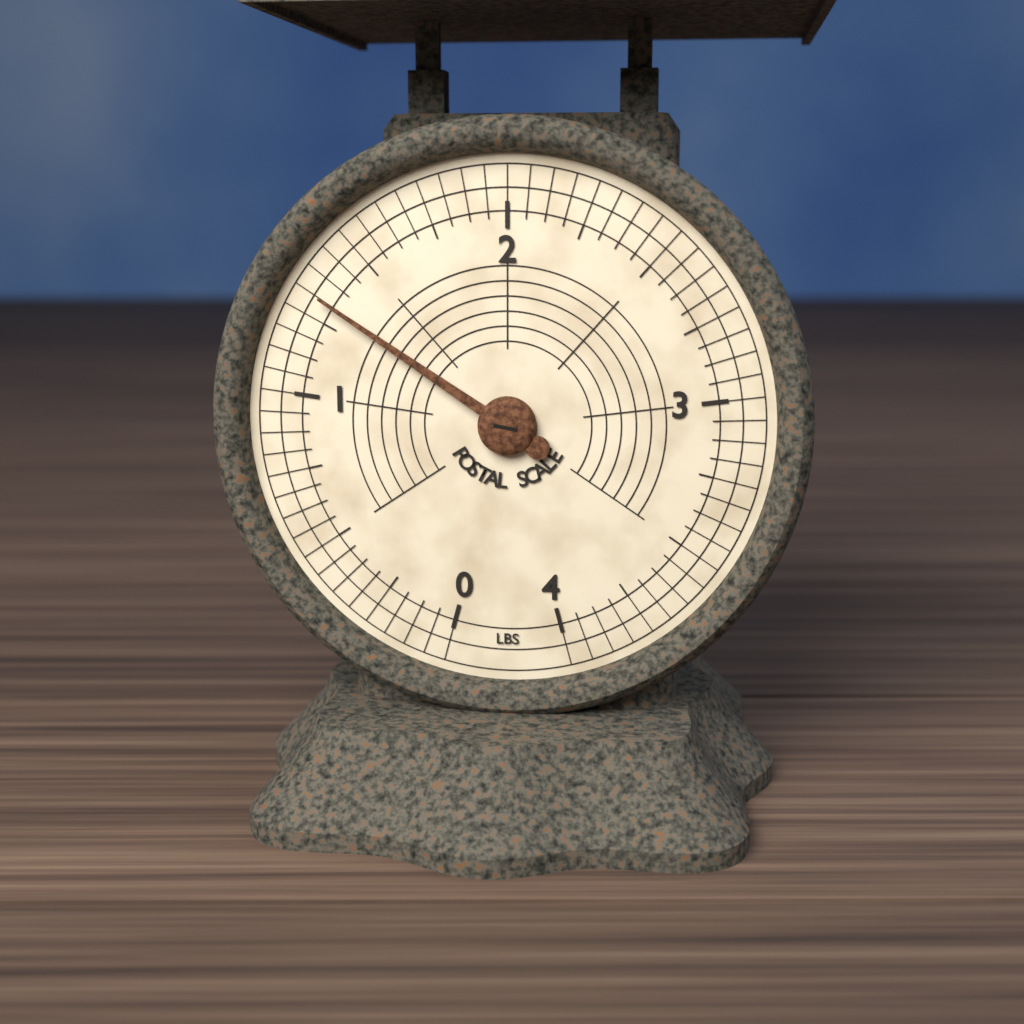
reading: 1.3125 lbs
